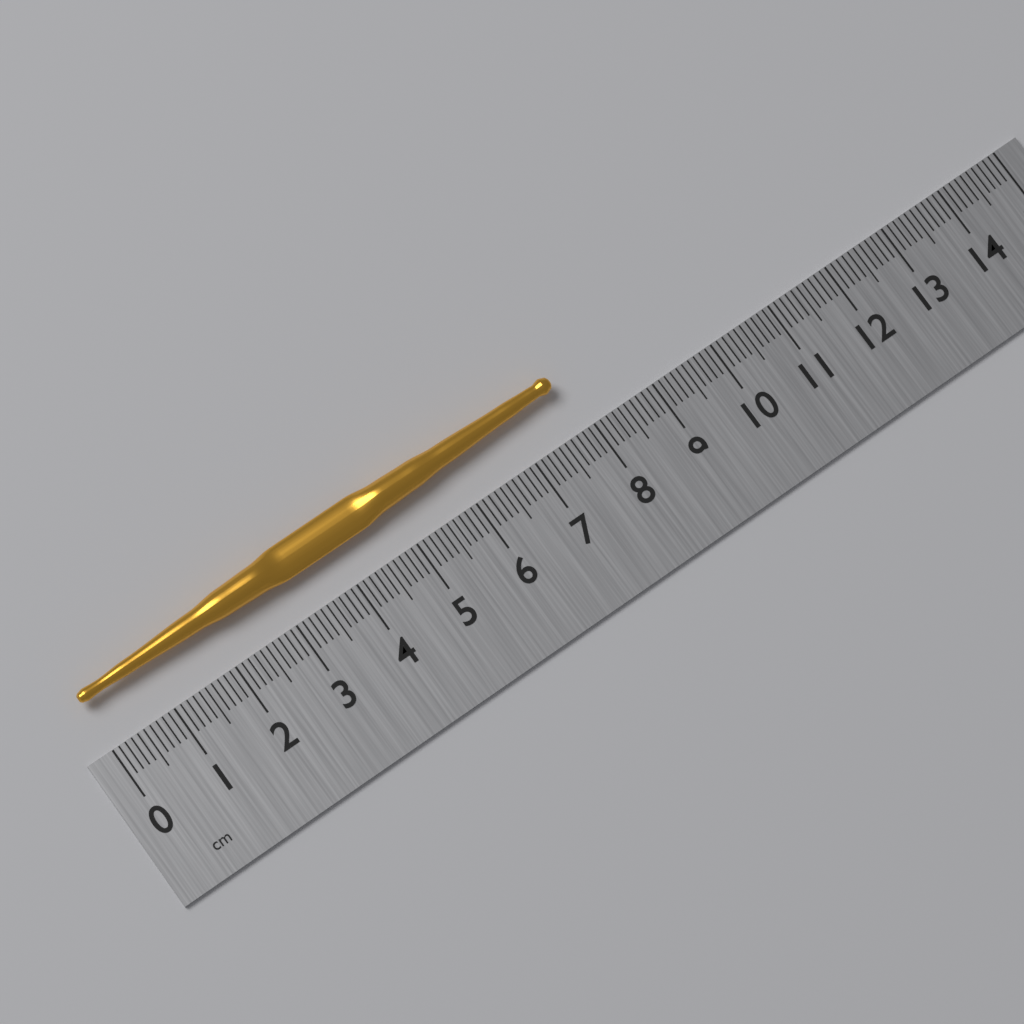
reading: 7.8 cm
